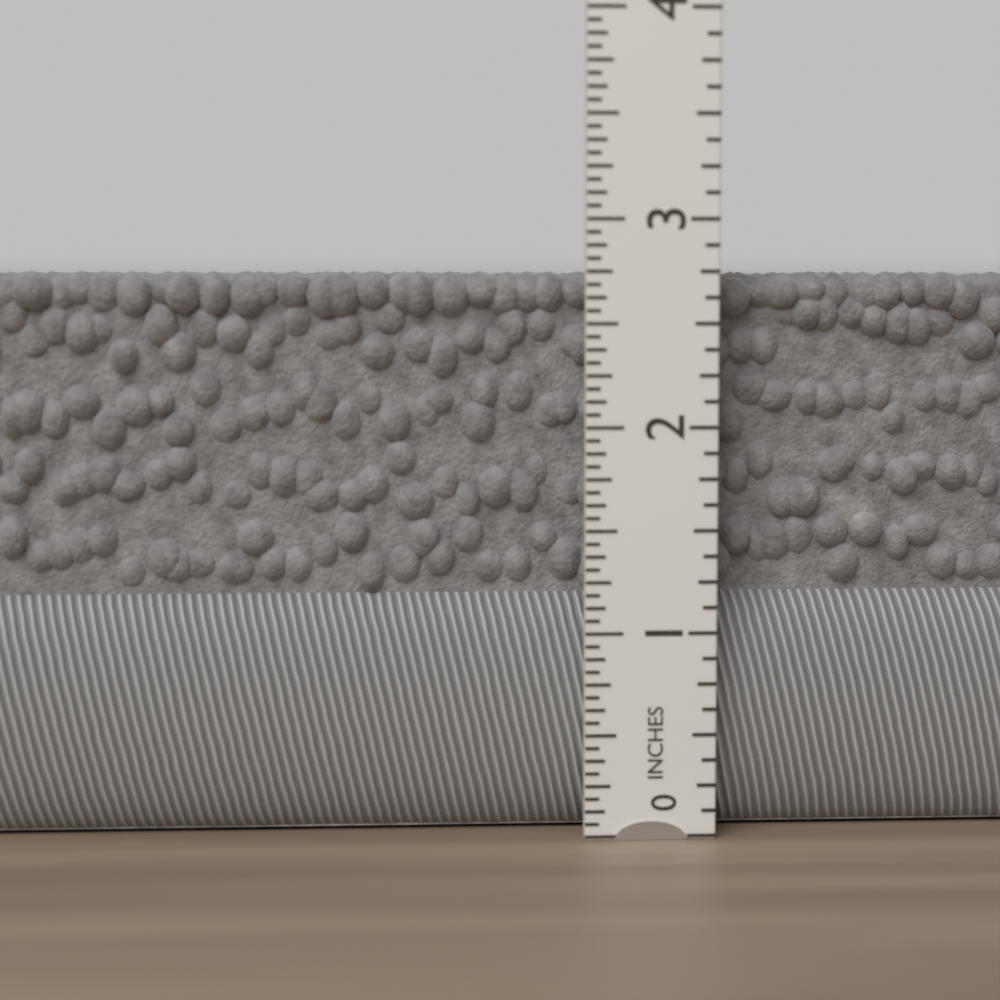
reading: 2.7500 in
